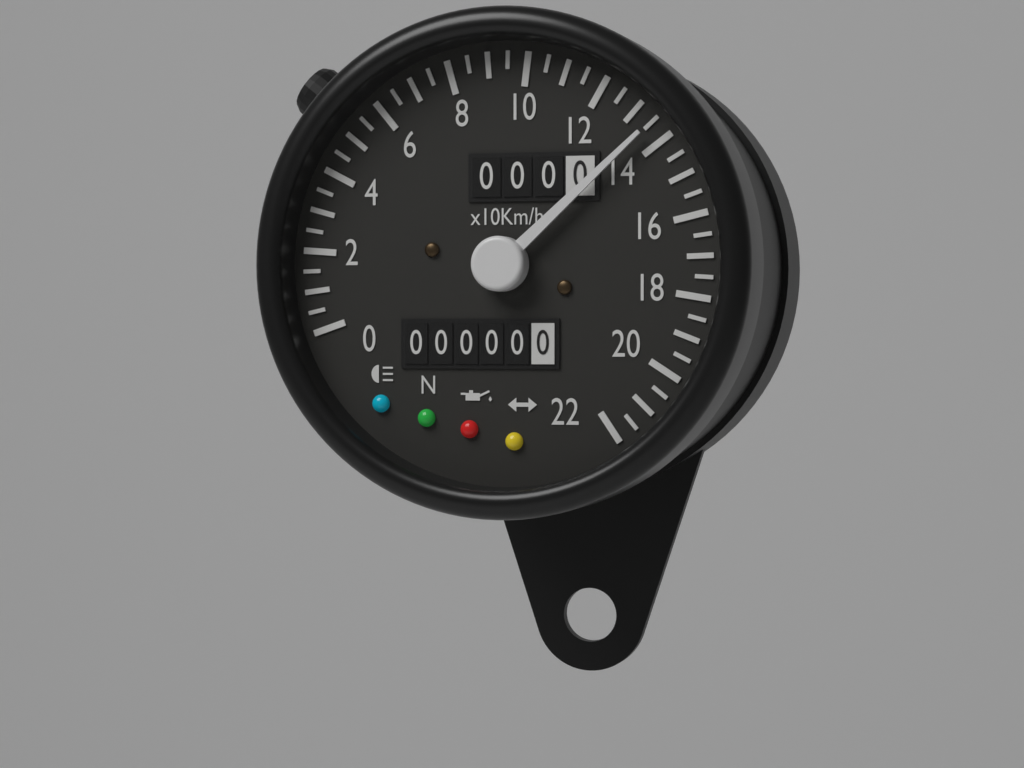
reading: 135 km/h
